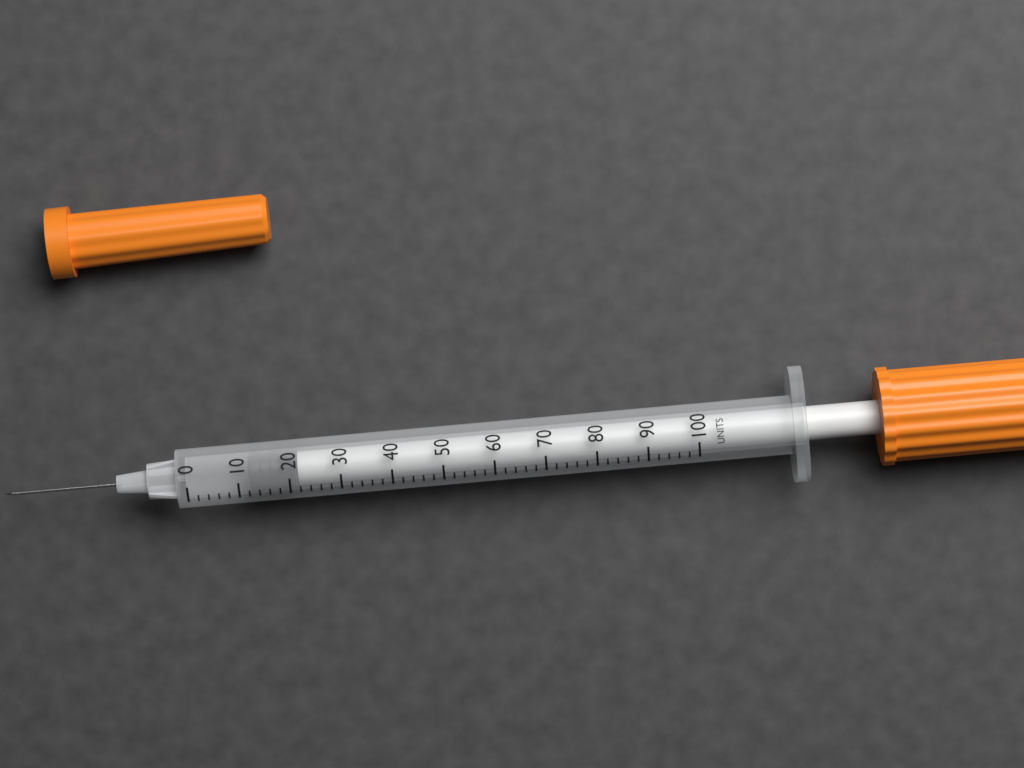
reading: 12 units
